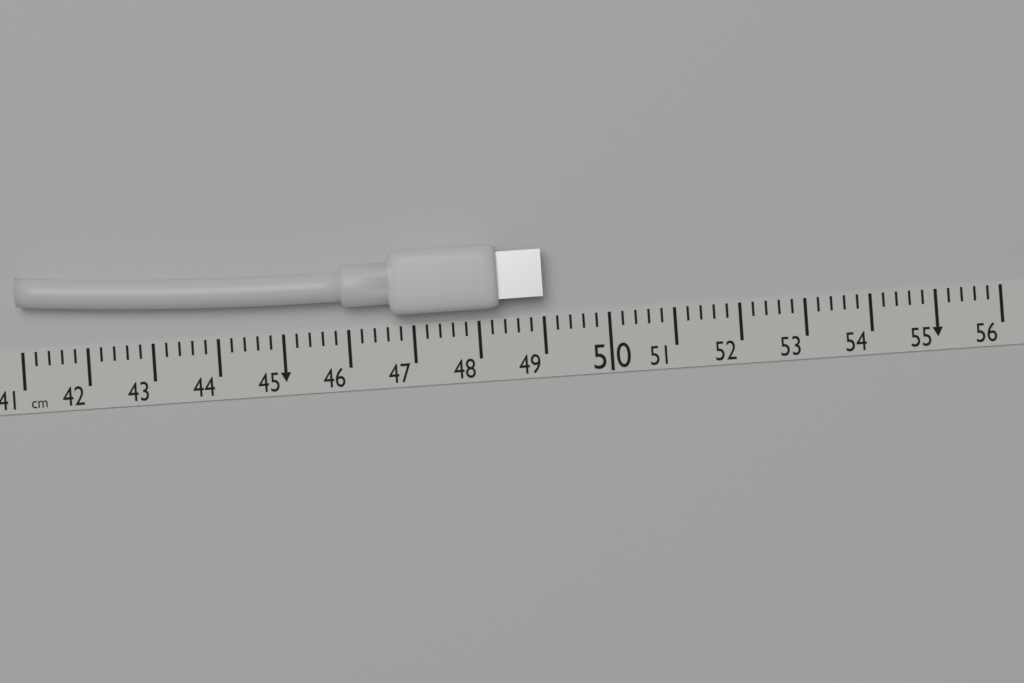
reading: 49.0 cm
